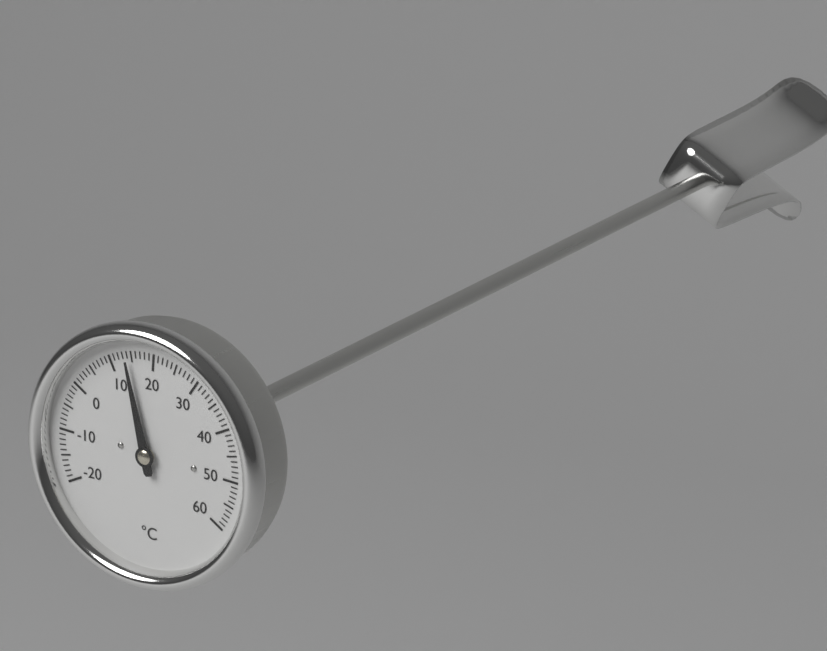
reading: 14 °C
